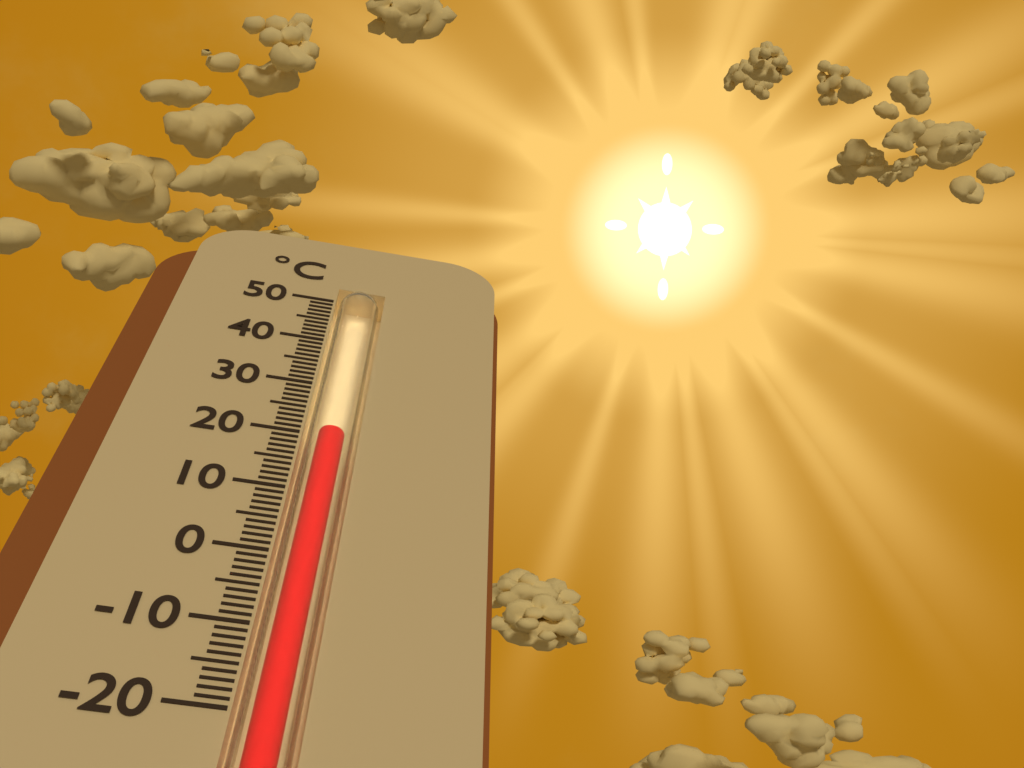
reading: 21 °C
